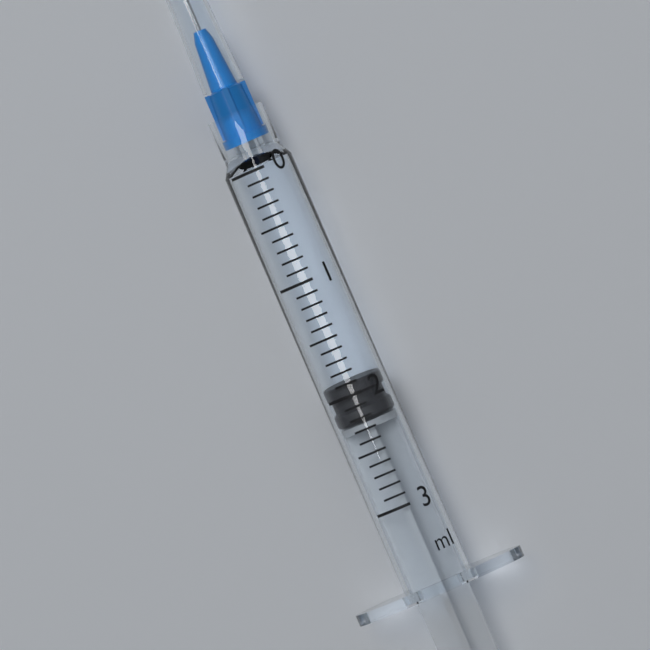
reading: 1.9 ml
